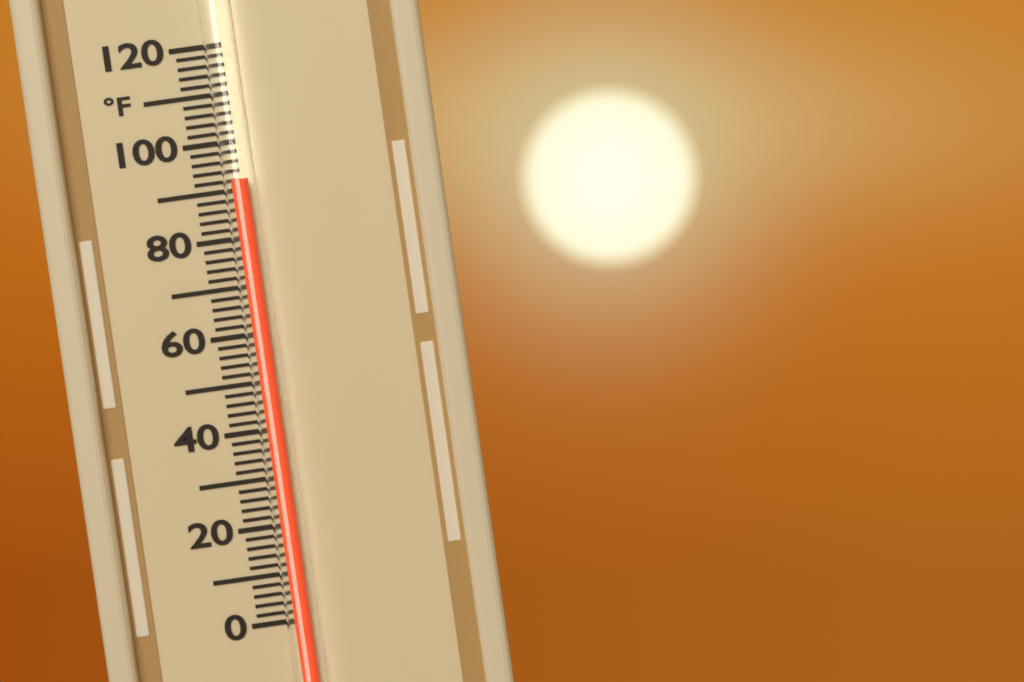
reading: 92 °F
